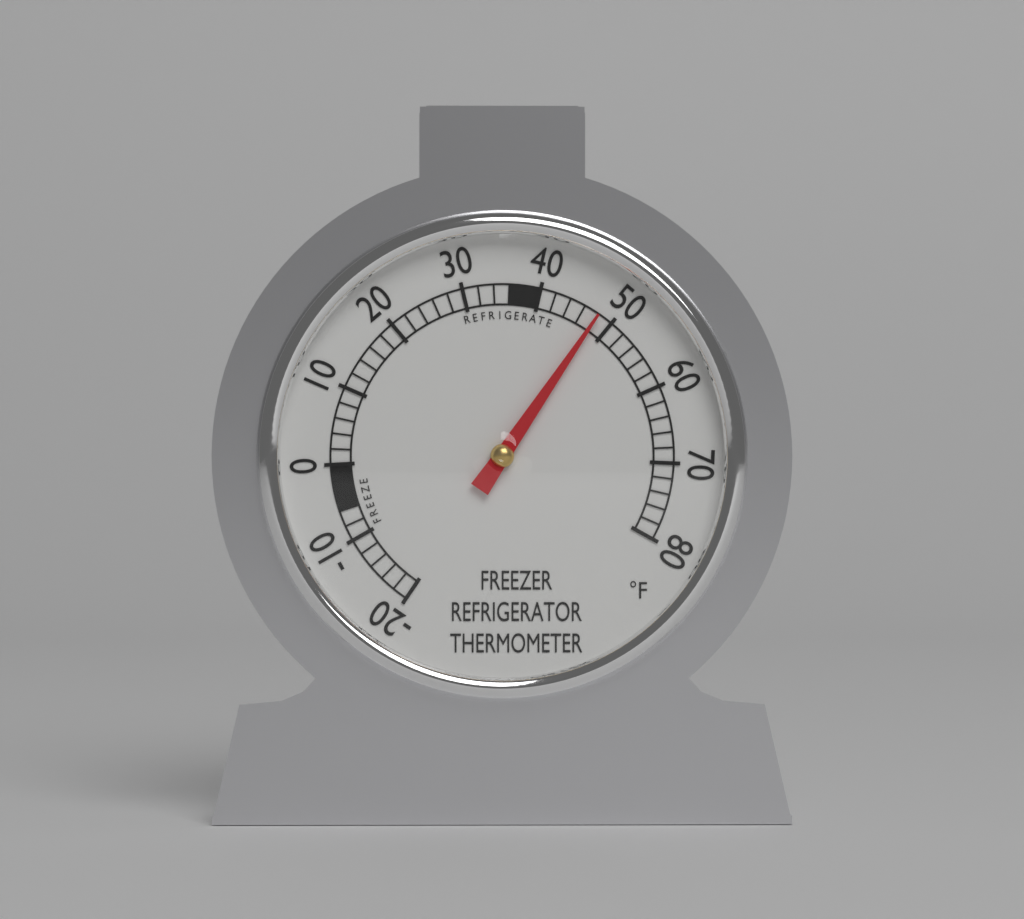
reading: 48 °F
